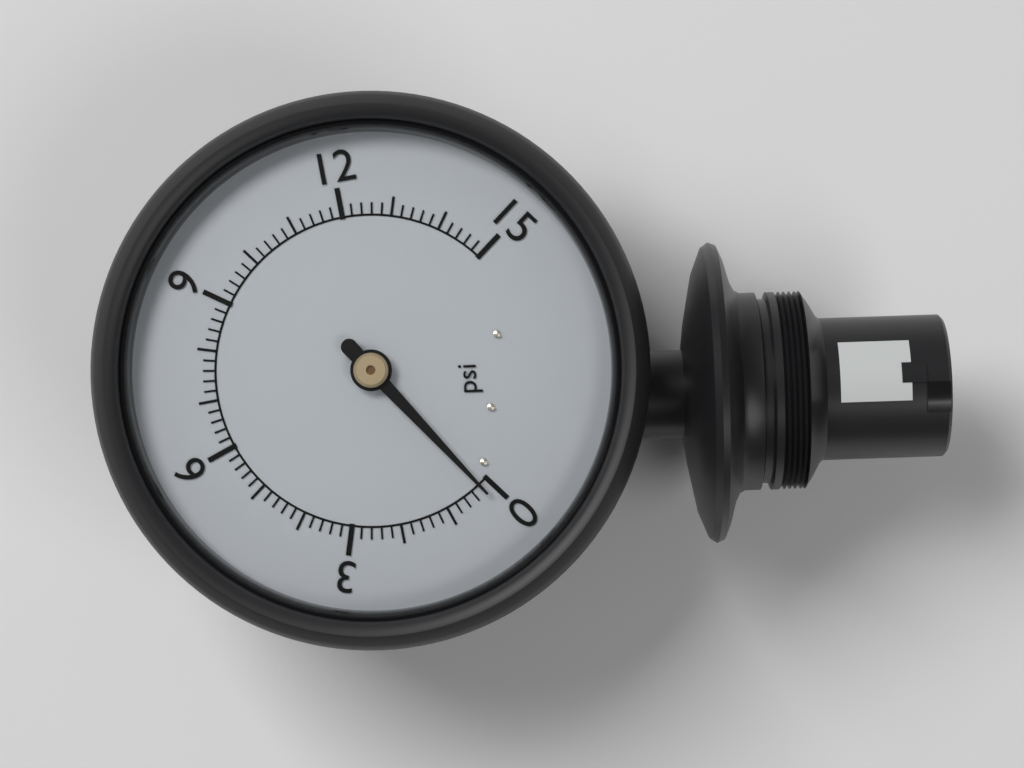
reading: 0.2 psi
